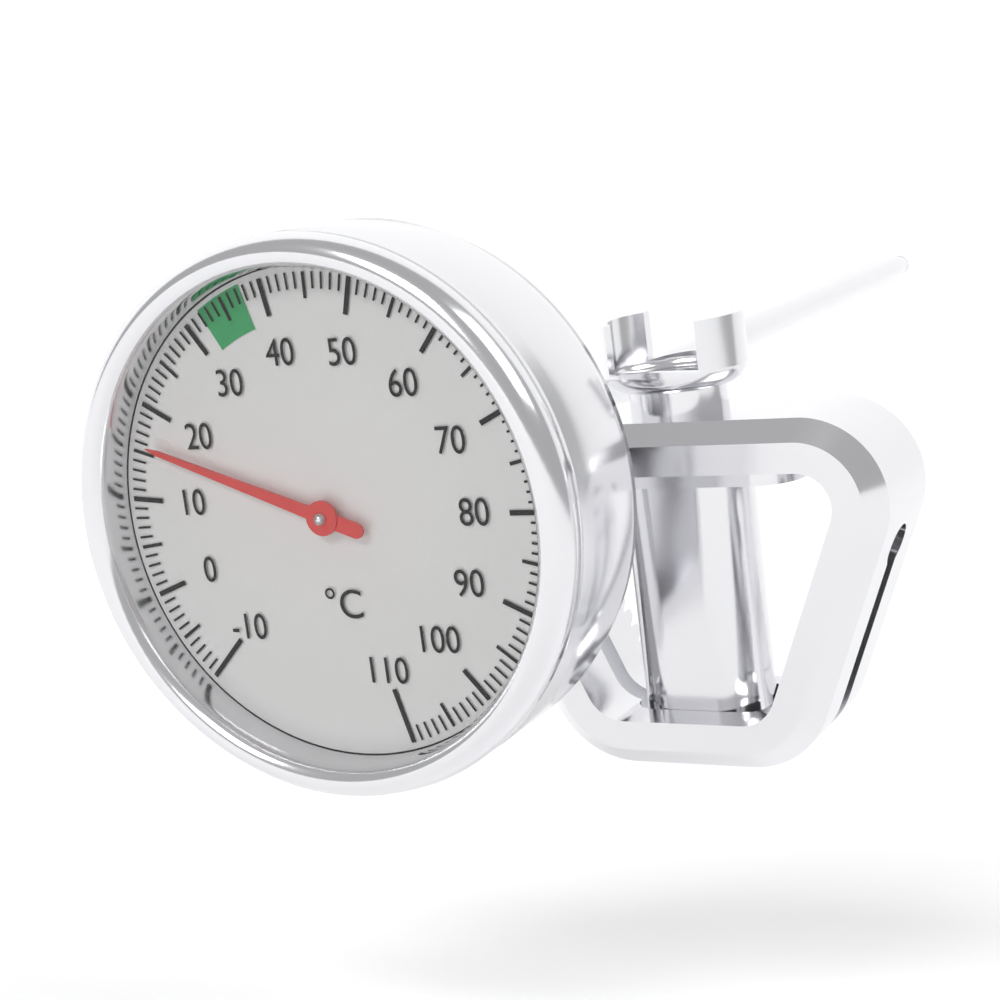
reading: 16 °C
